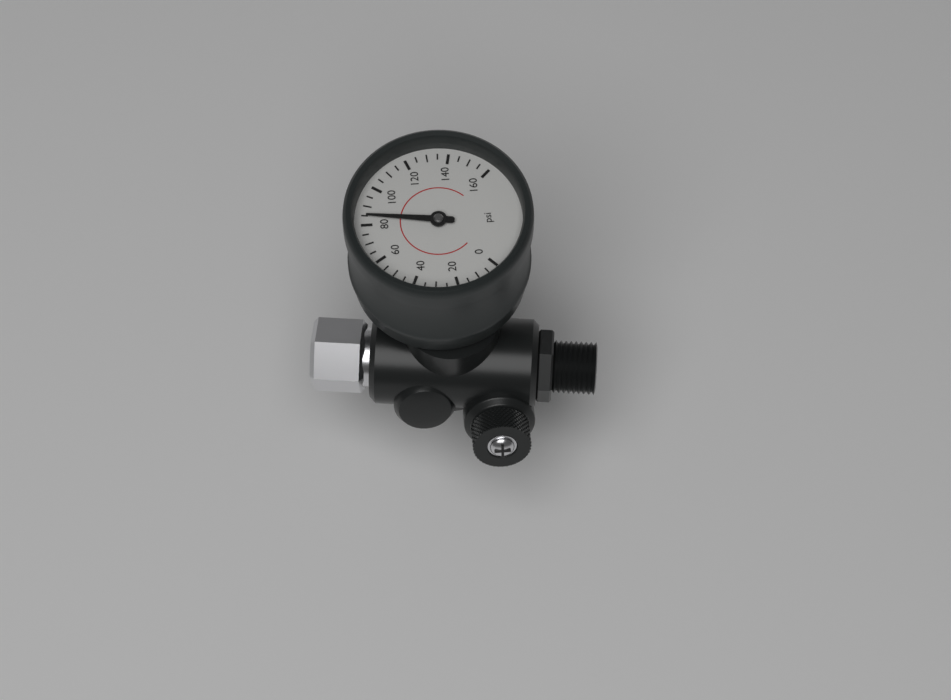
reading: 85 psi
